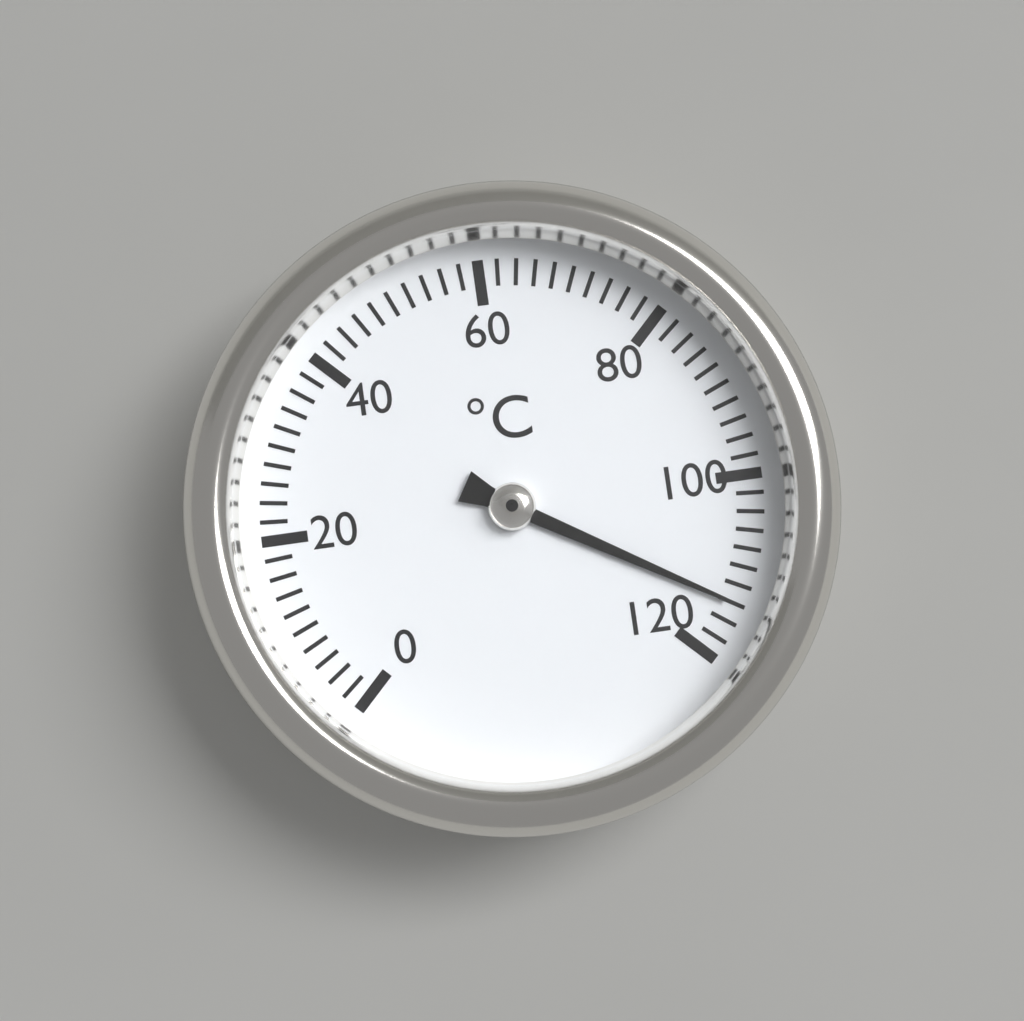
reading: 114 °C
